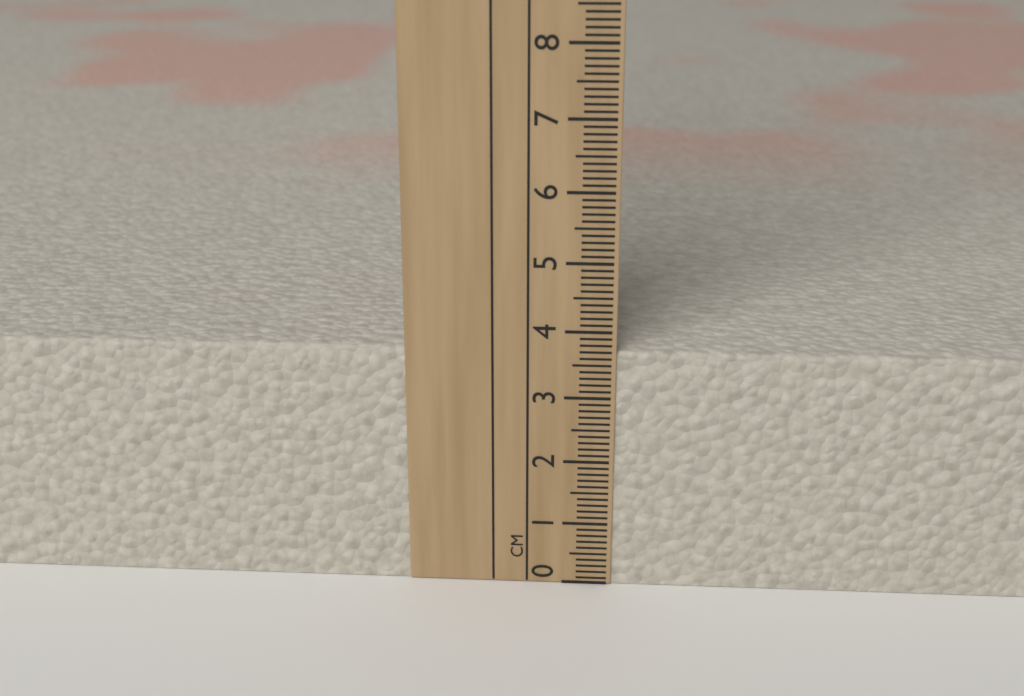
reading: 3.7 cm
